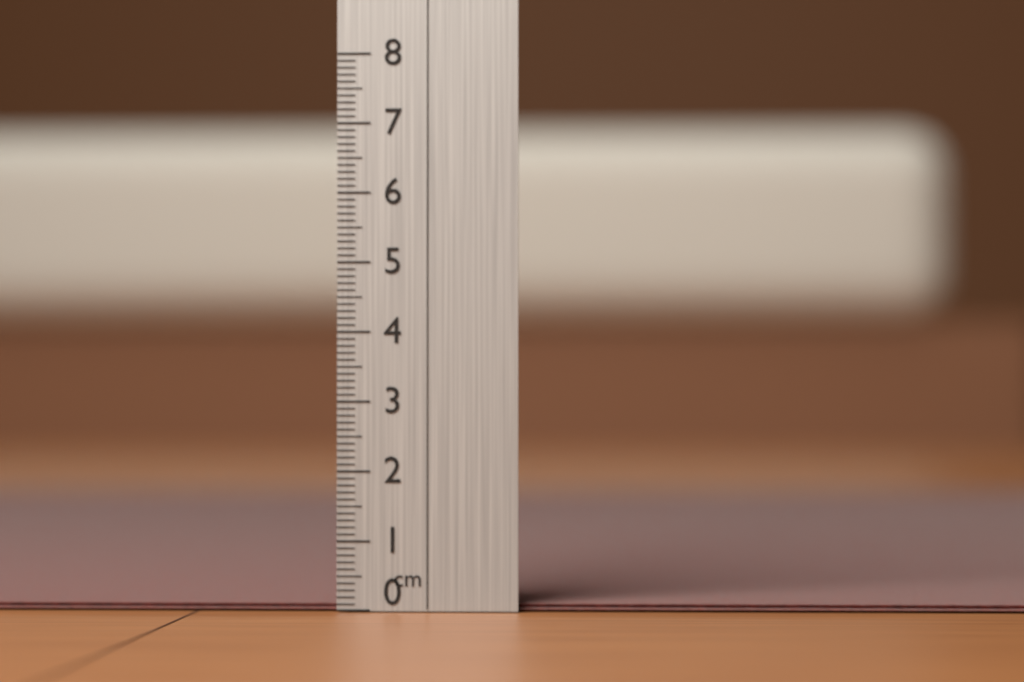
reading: 0.1 cm
